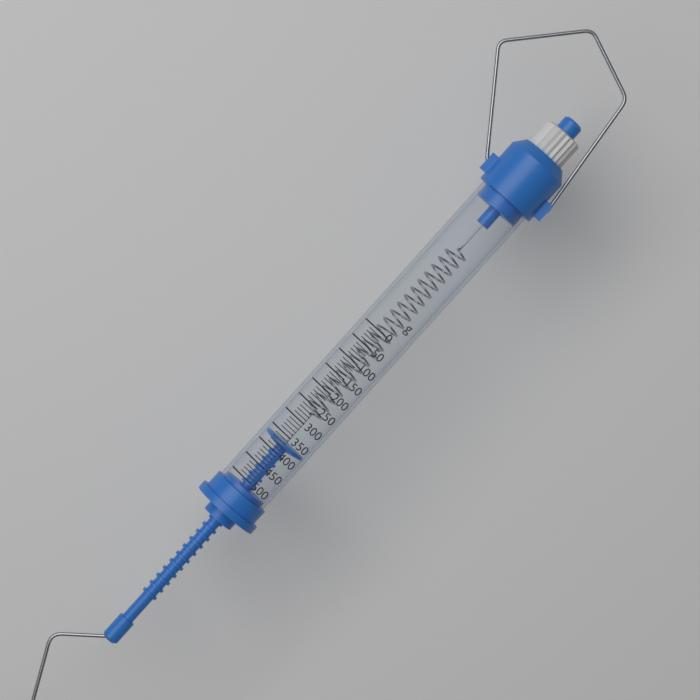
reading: 370 g
